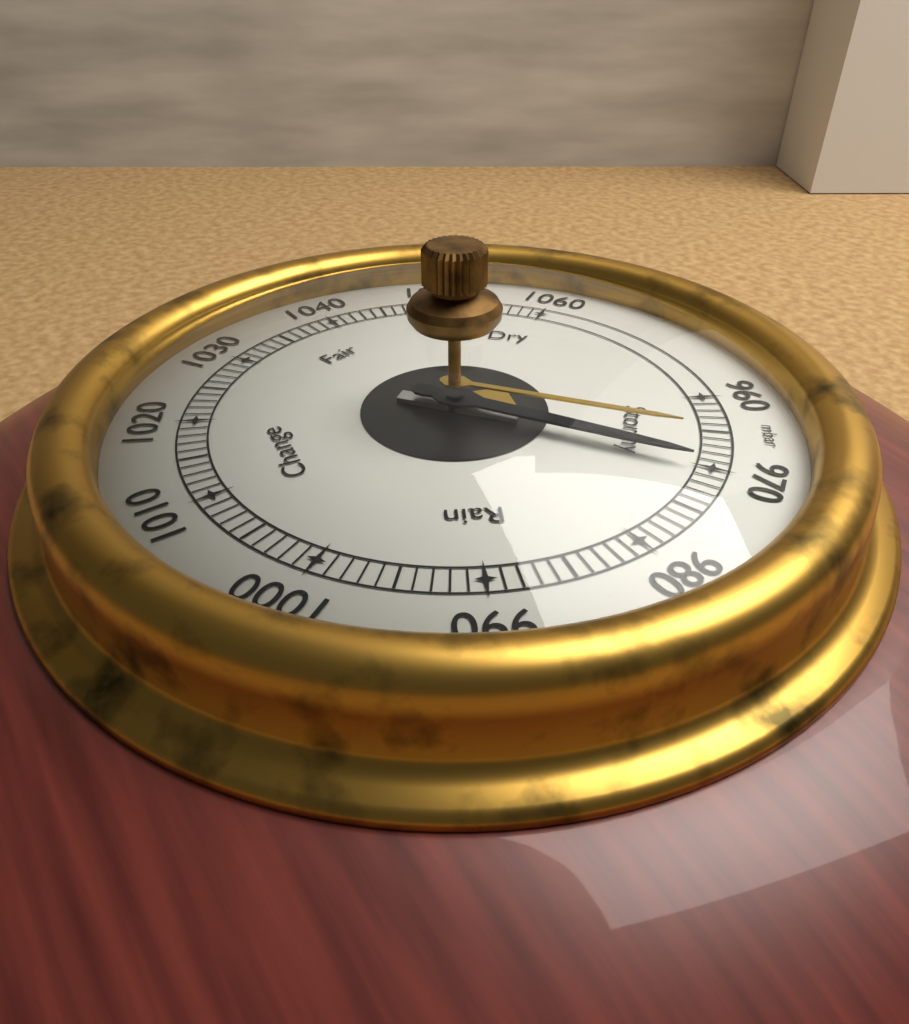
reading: 970 mbar
